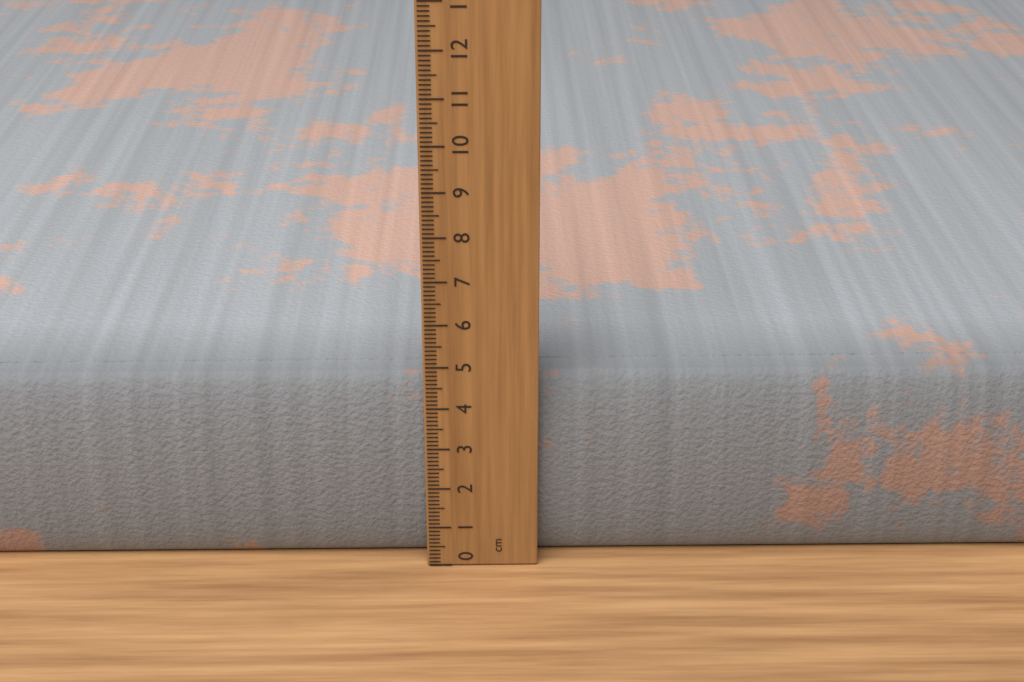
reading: 4.6 cm
